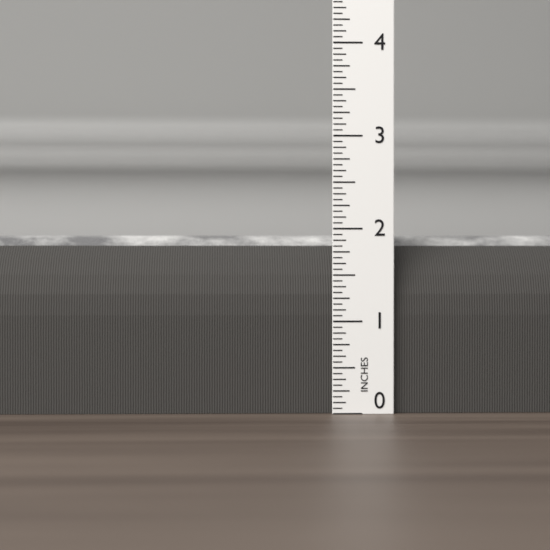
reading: 1.9375 in
